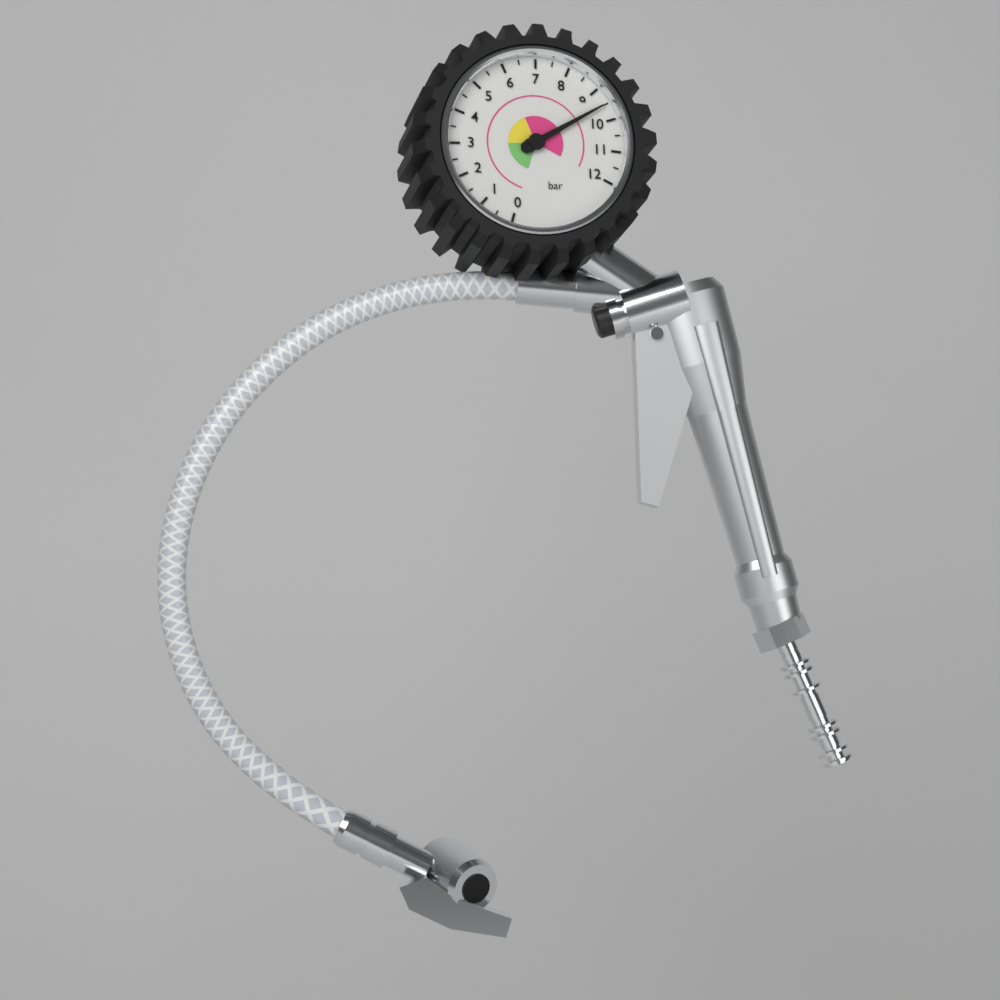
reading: 9.5 bar
